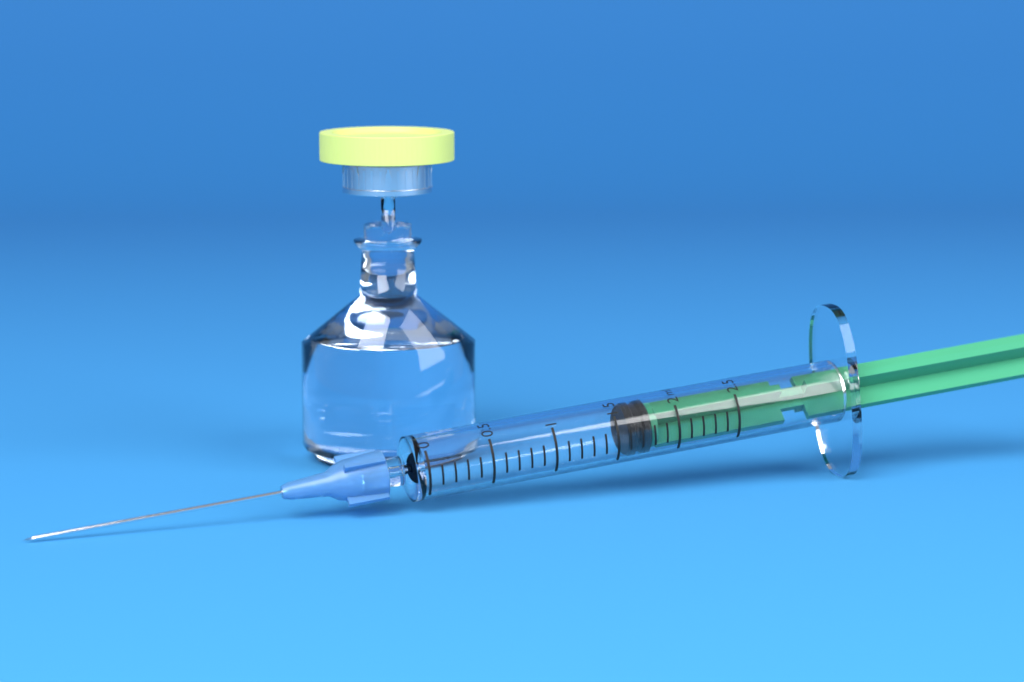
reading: 1.6 ml
